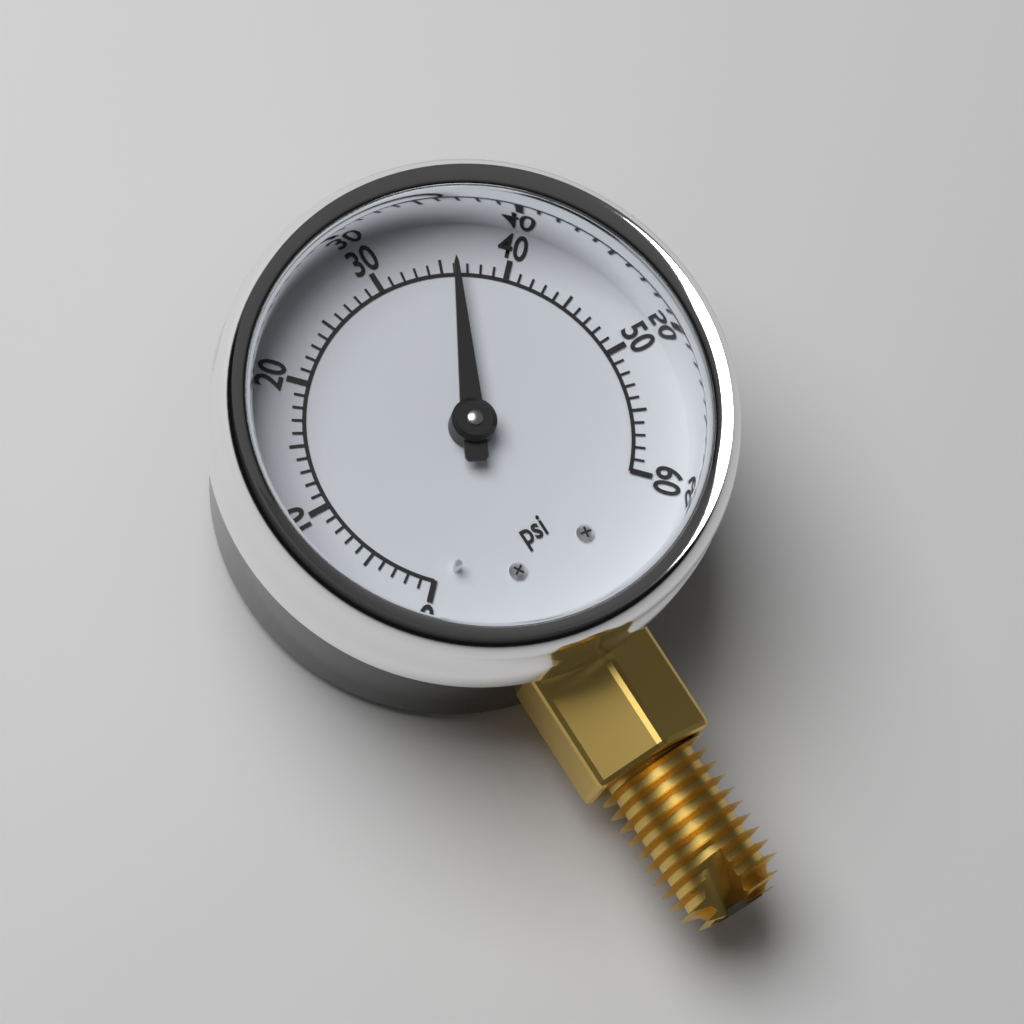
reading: 36 psi
